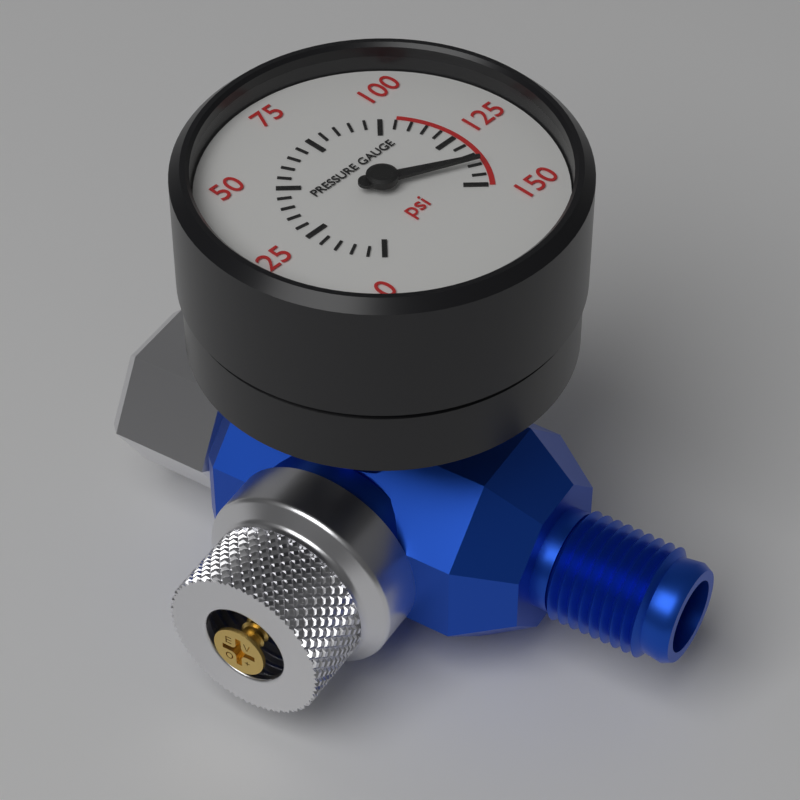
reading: 140 psi
